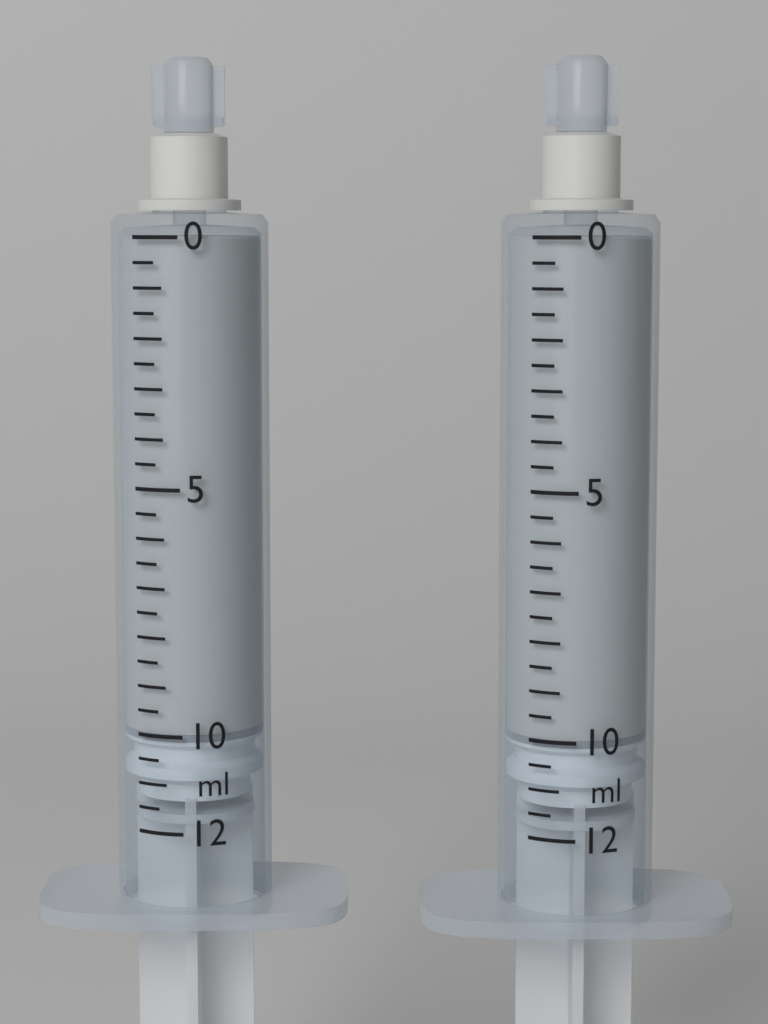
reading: 10.0 ml
